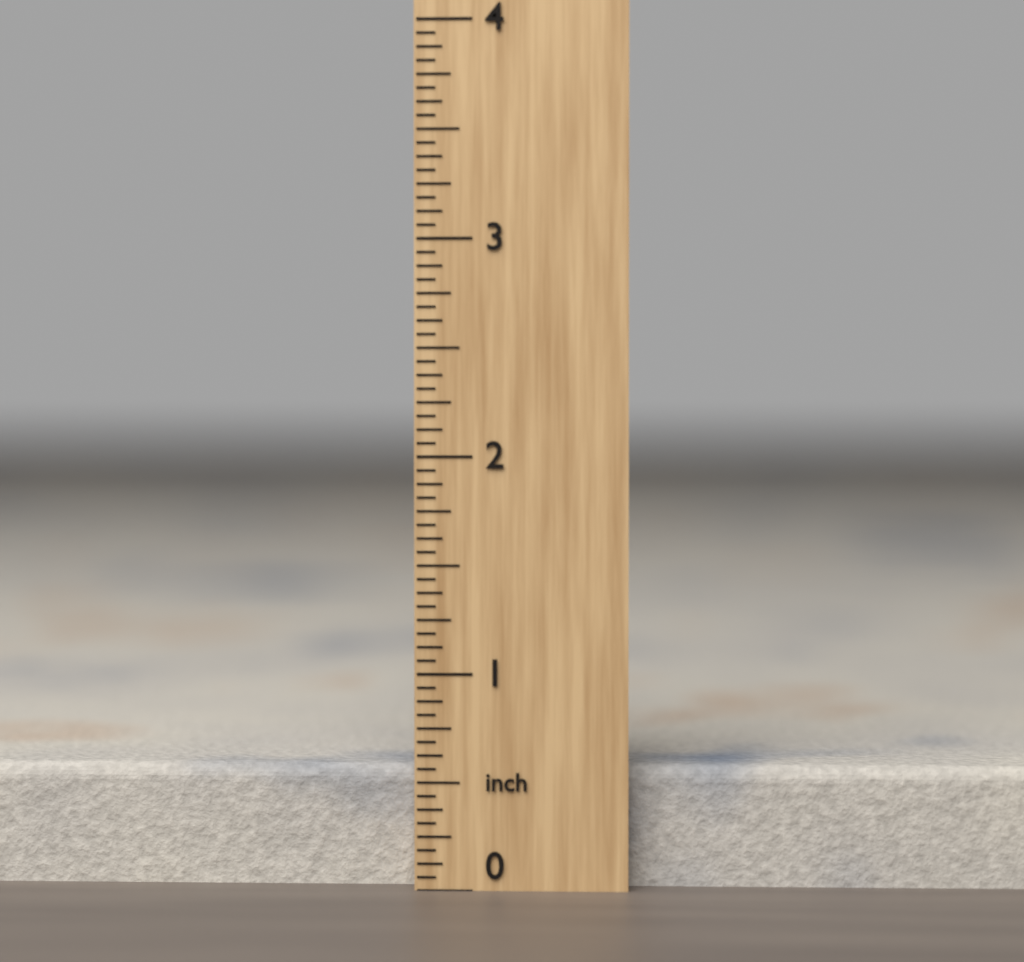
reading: 0.5625 inch
